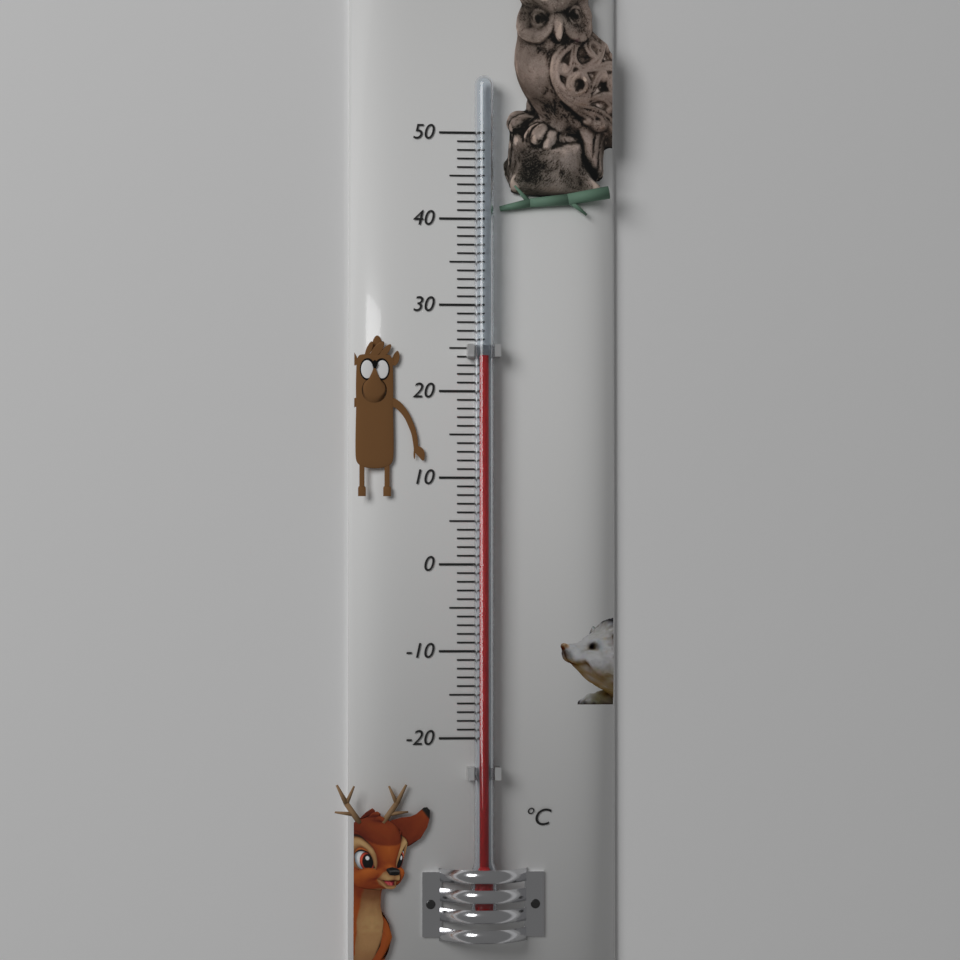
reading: 24 °C
